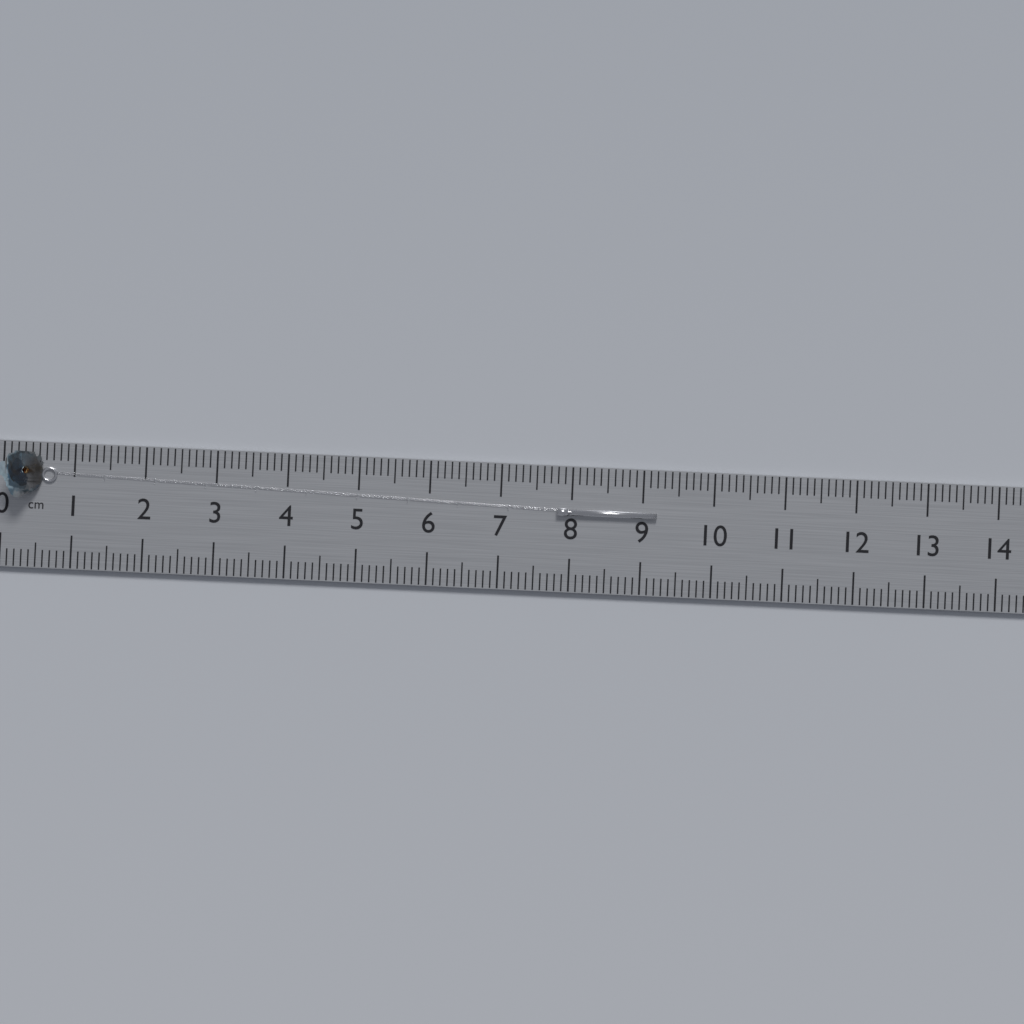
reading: 9.2 cm
